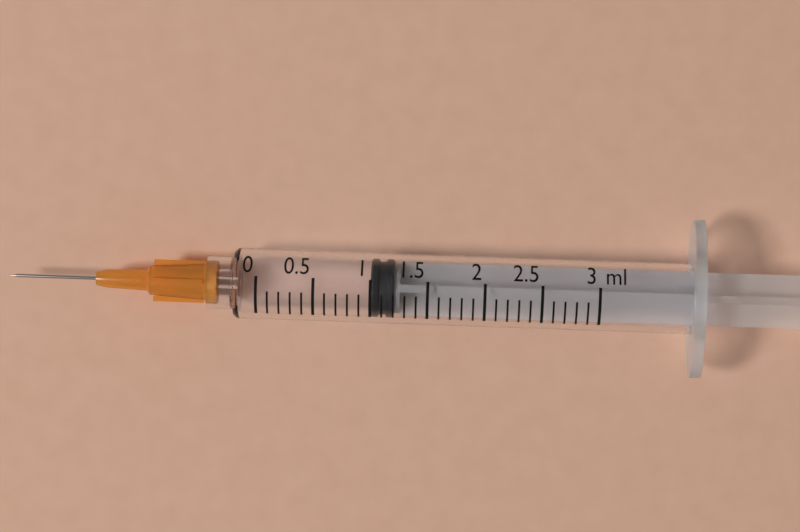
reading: 1.0 ml
